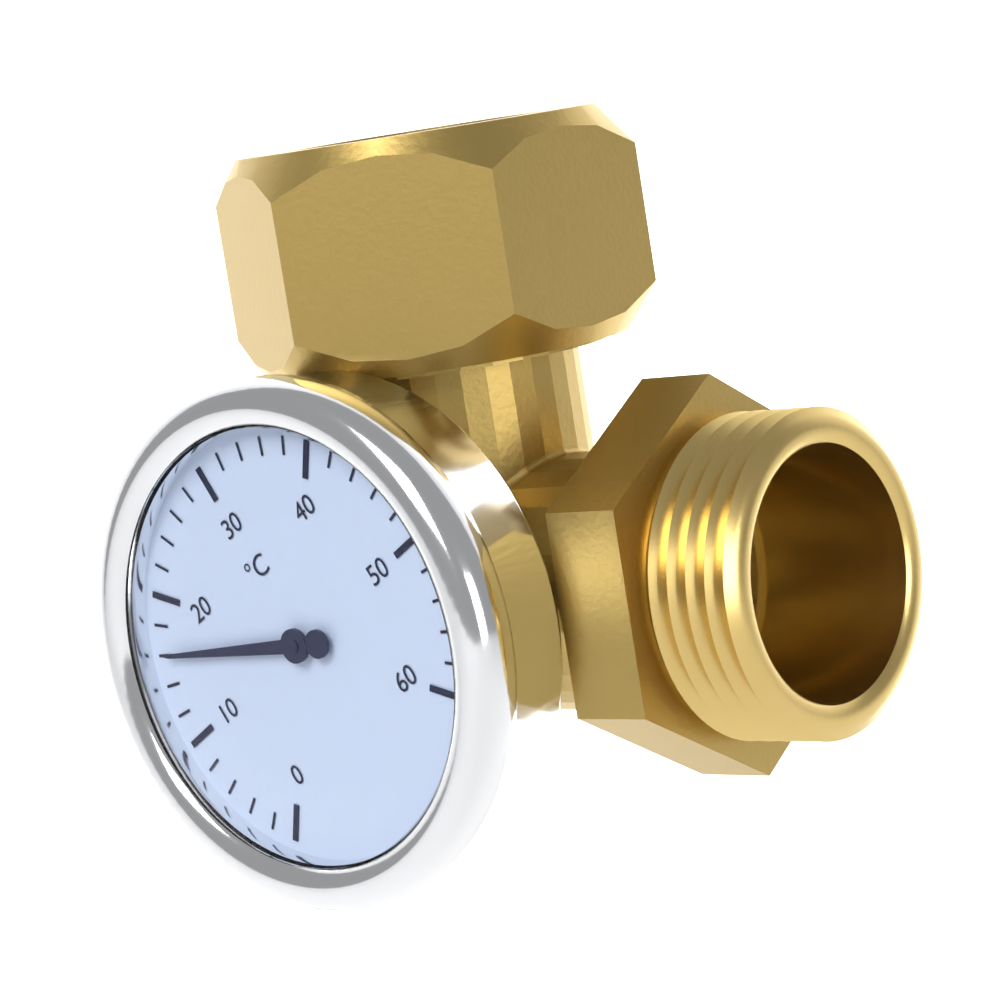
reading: 16 °C
